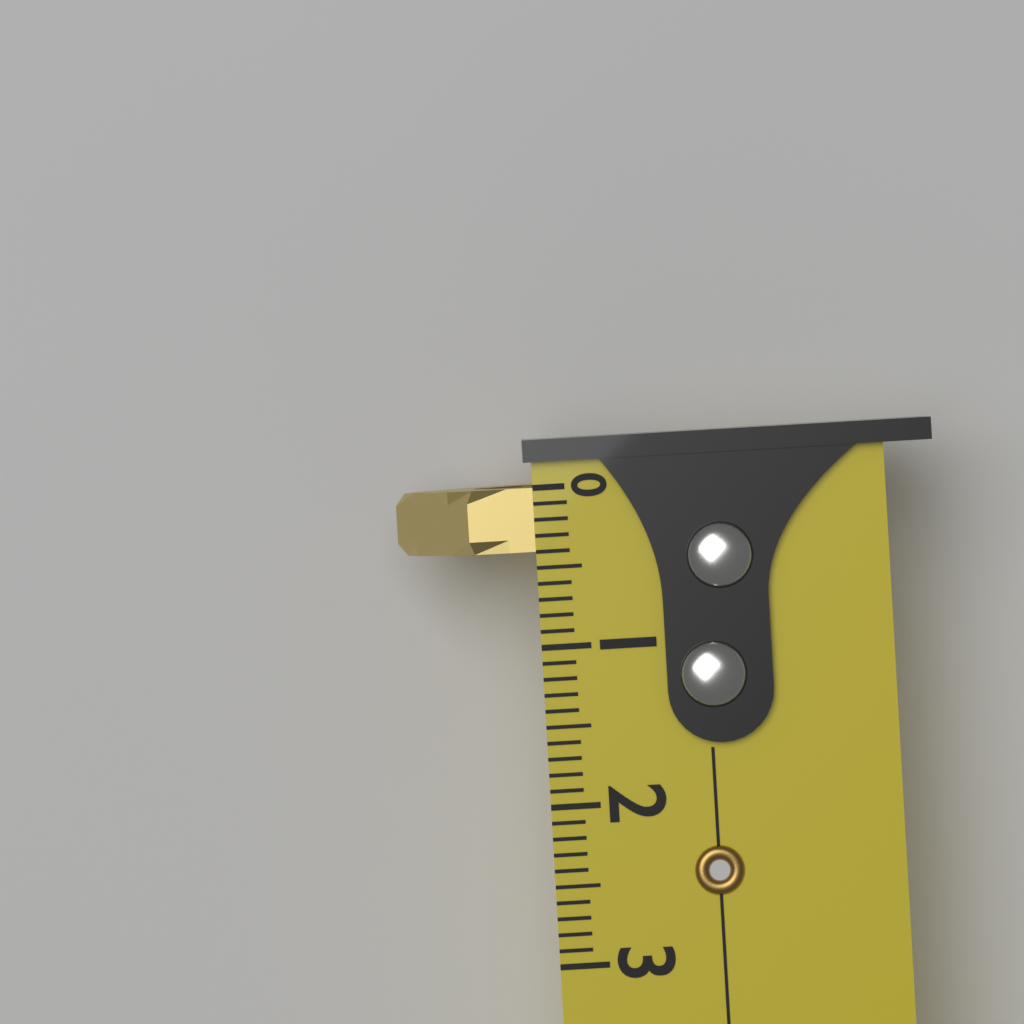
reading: 0.4 (no unit)
